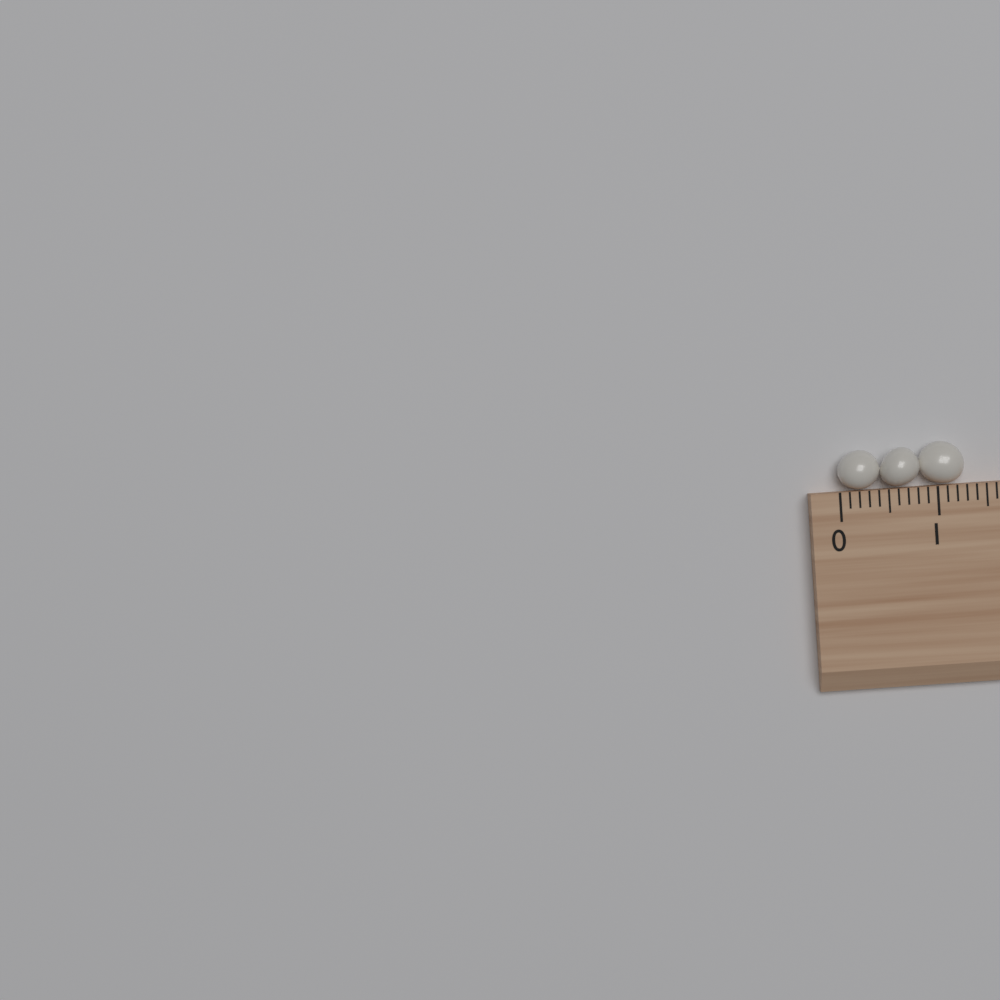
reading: 1.3 (no unit)
